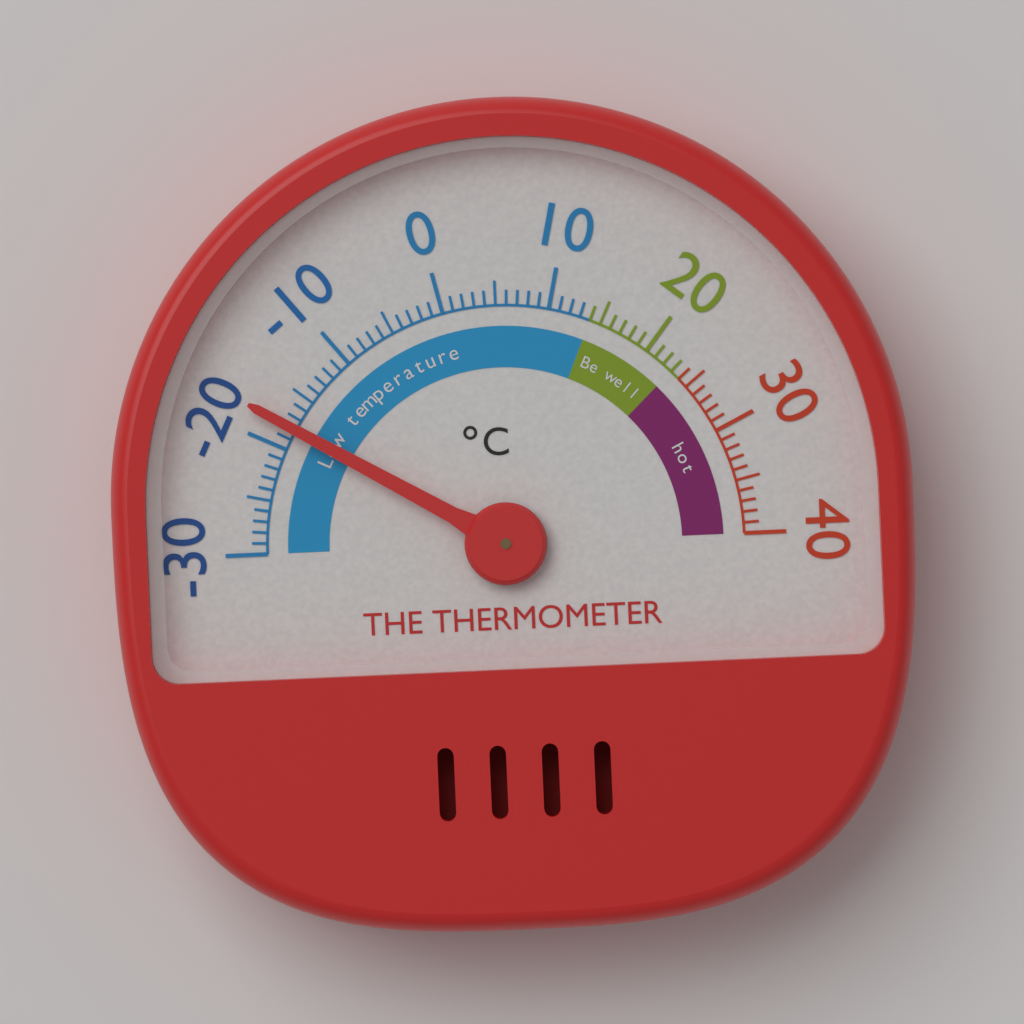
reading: -18 °C
